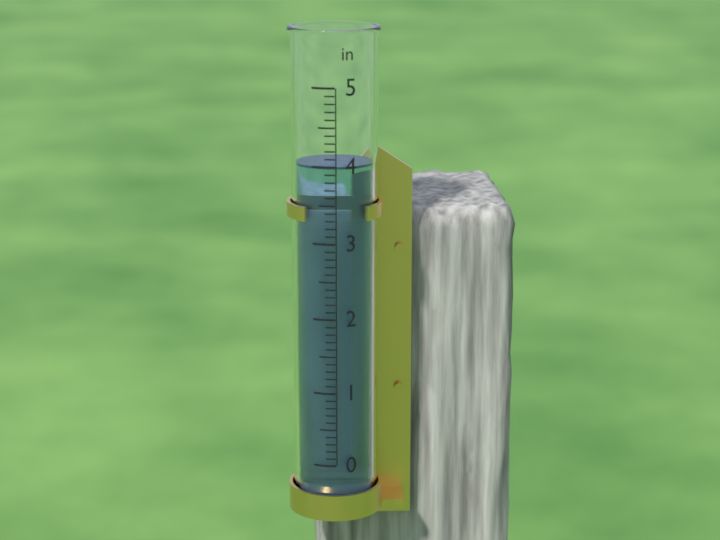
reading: 4.0 in
